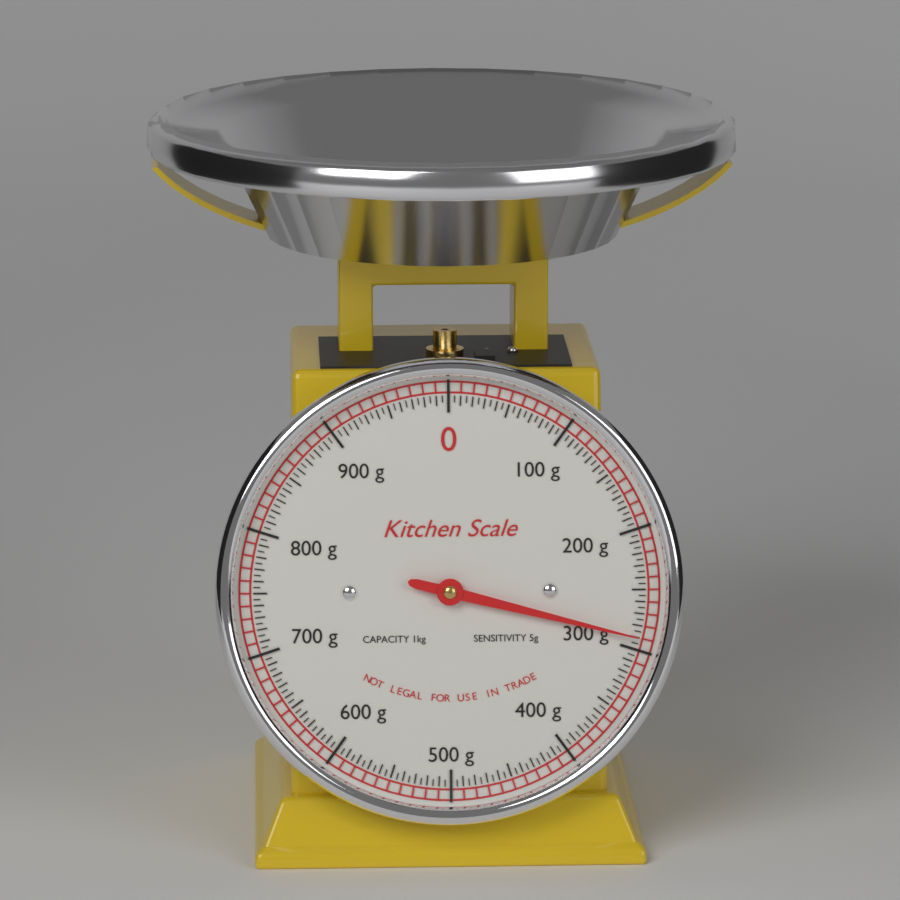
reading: 290 g
